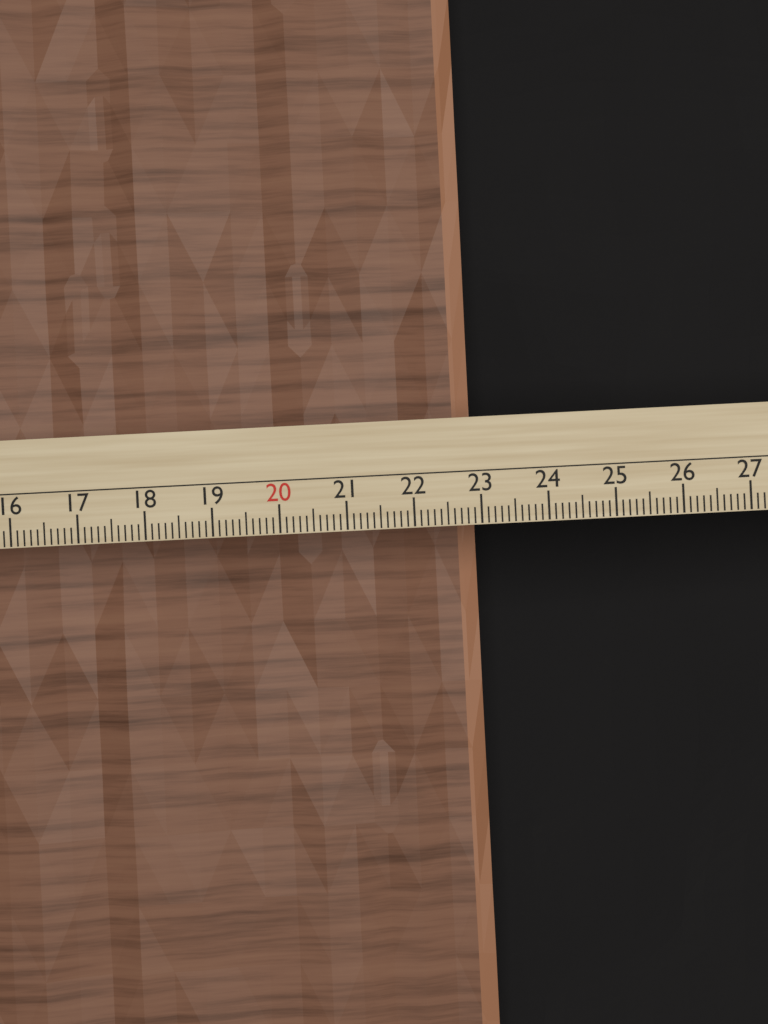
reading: 23.0 cm
